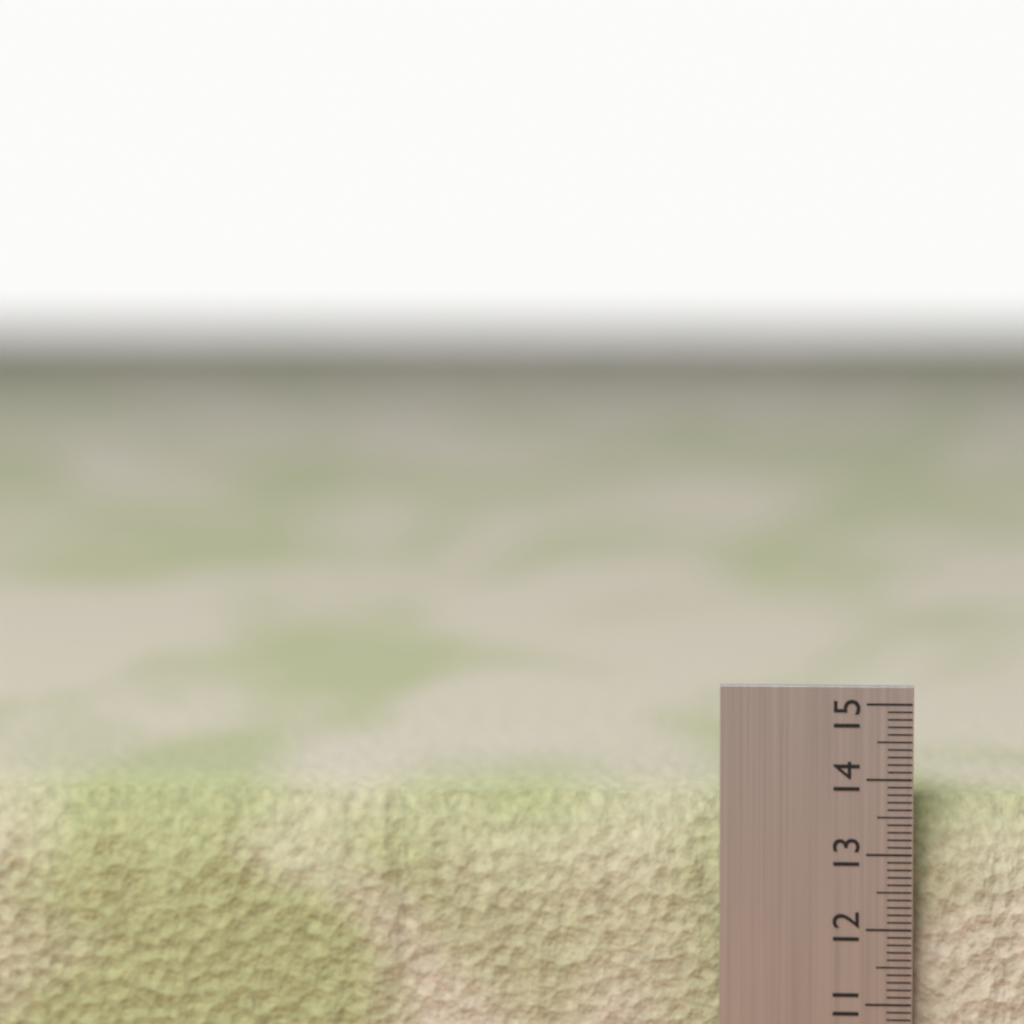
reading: 13.7 (no unit)
